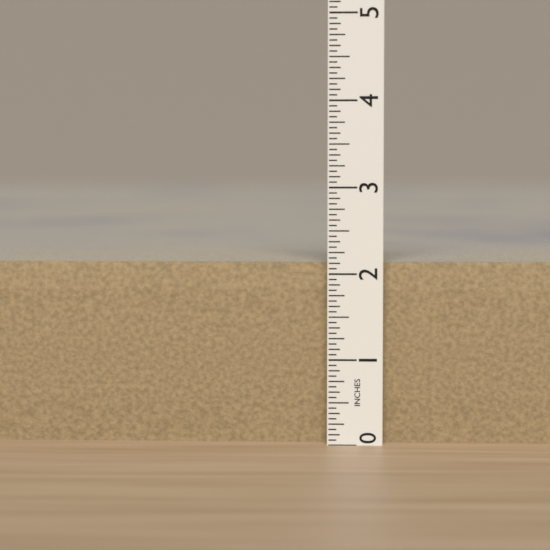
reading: 2.1250 in
